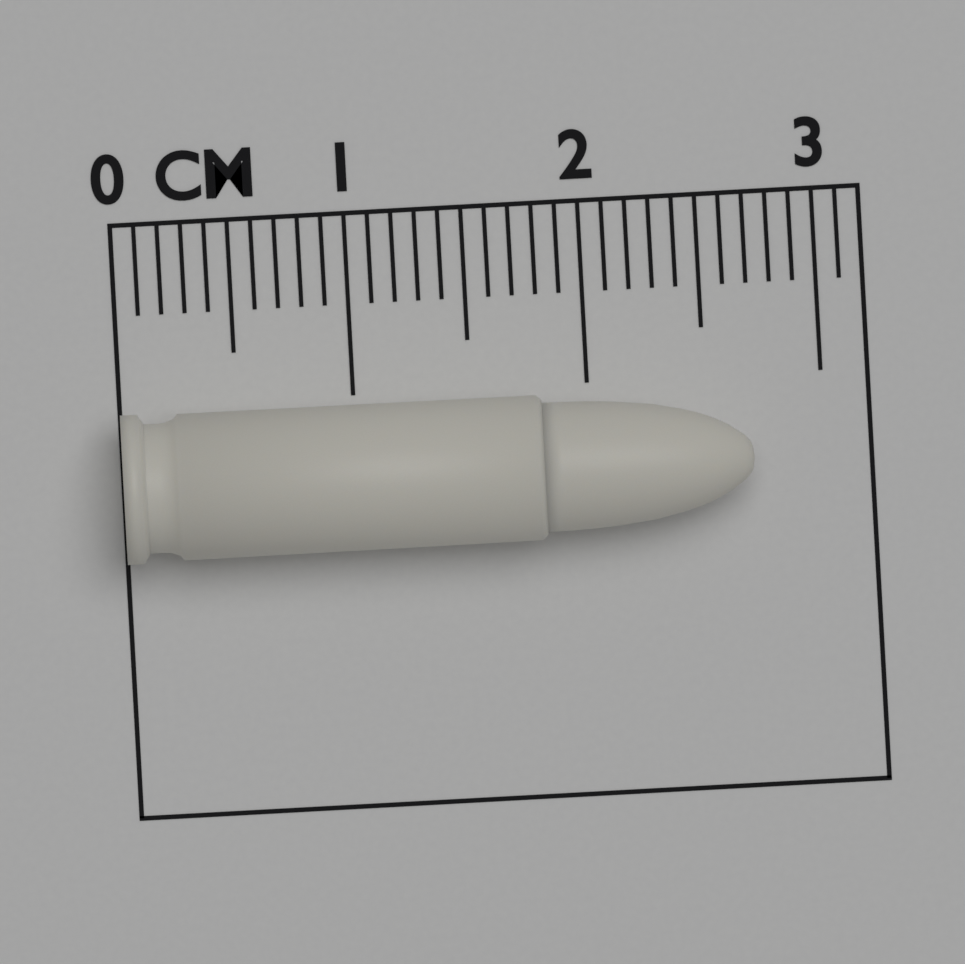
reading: 2.7 cm
